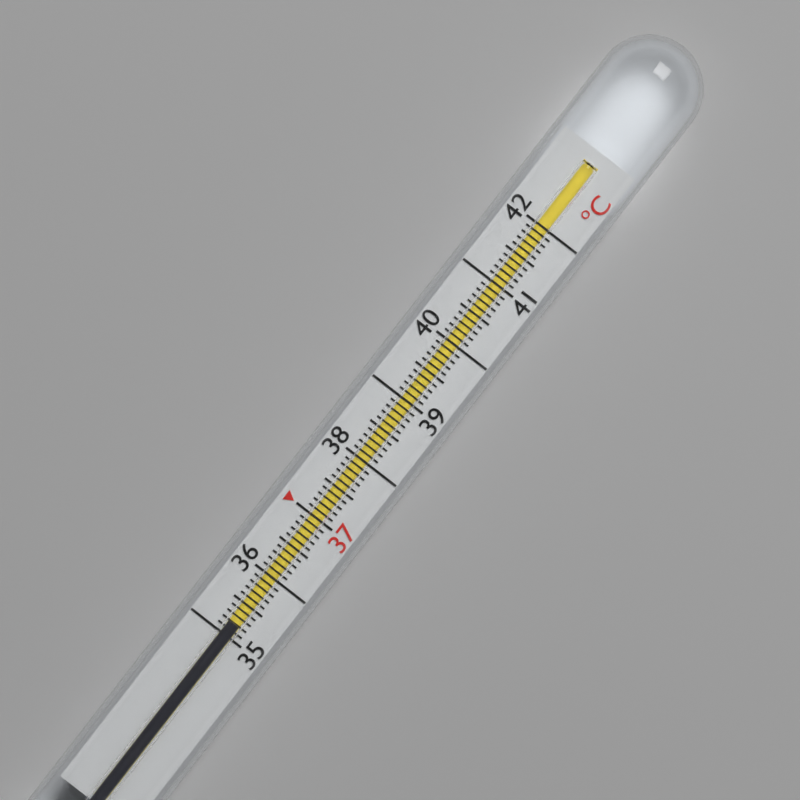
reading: 35.2 °C
